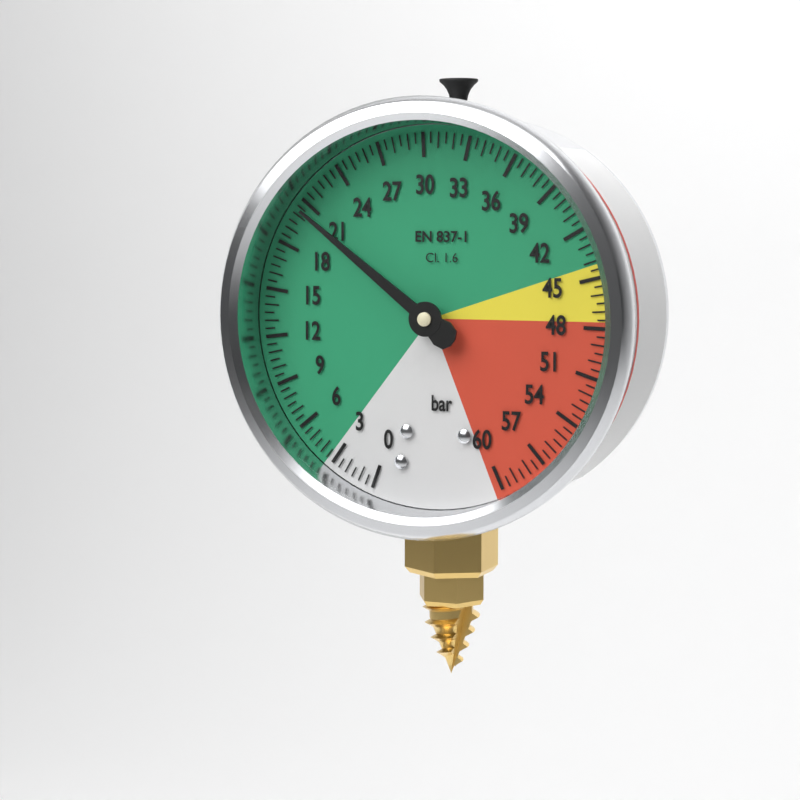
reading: 20.5 bar
